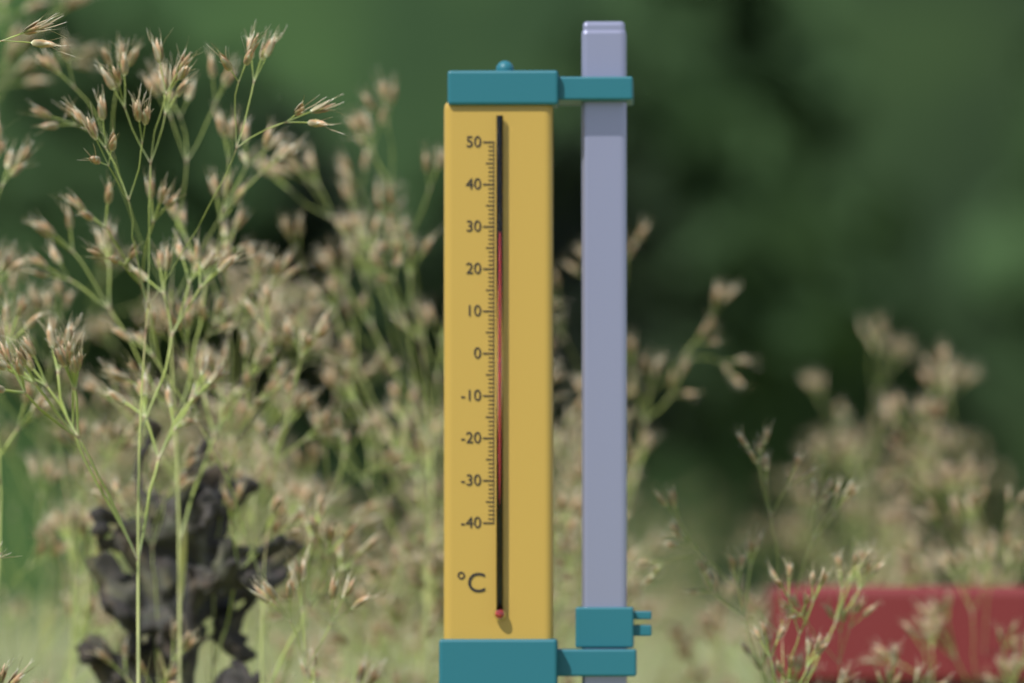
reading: 28 °C
